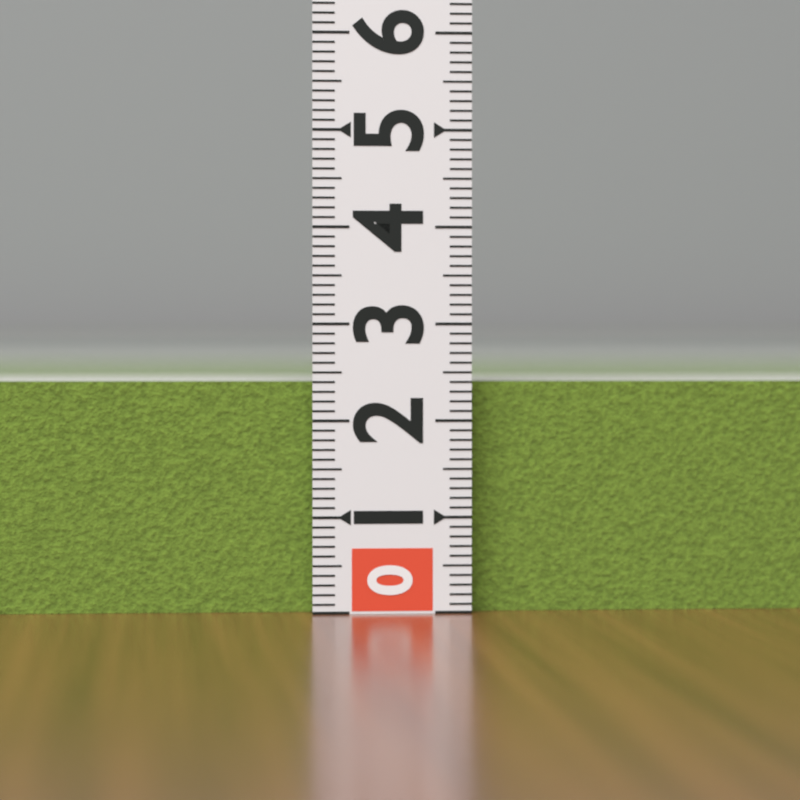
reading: 2.4 (no unit)
